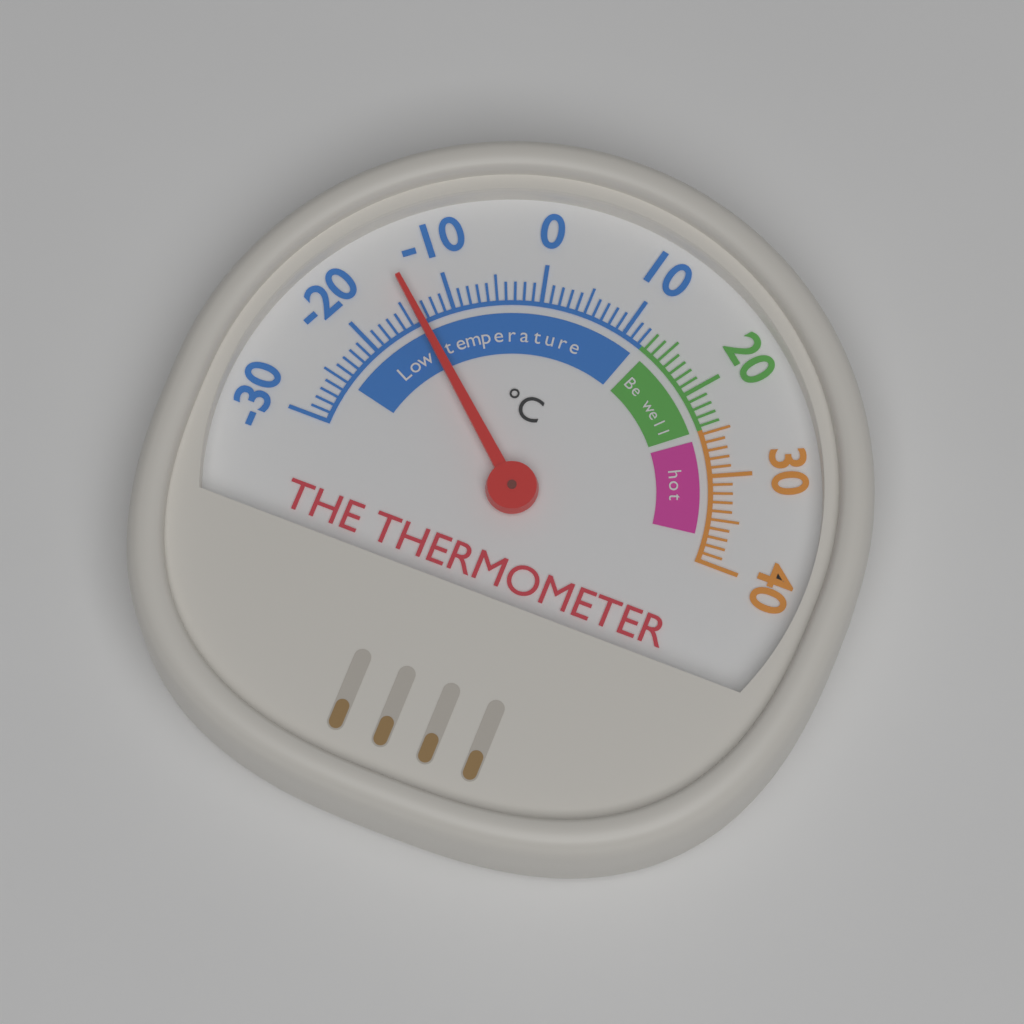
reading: -14 °C
